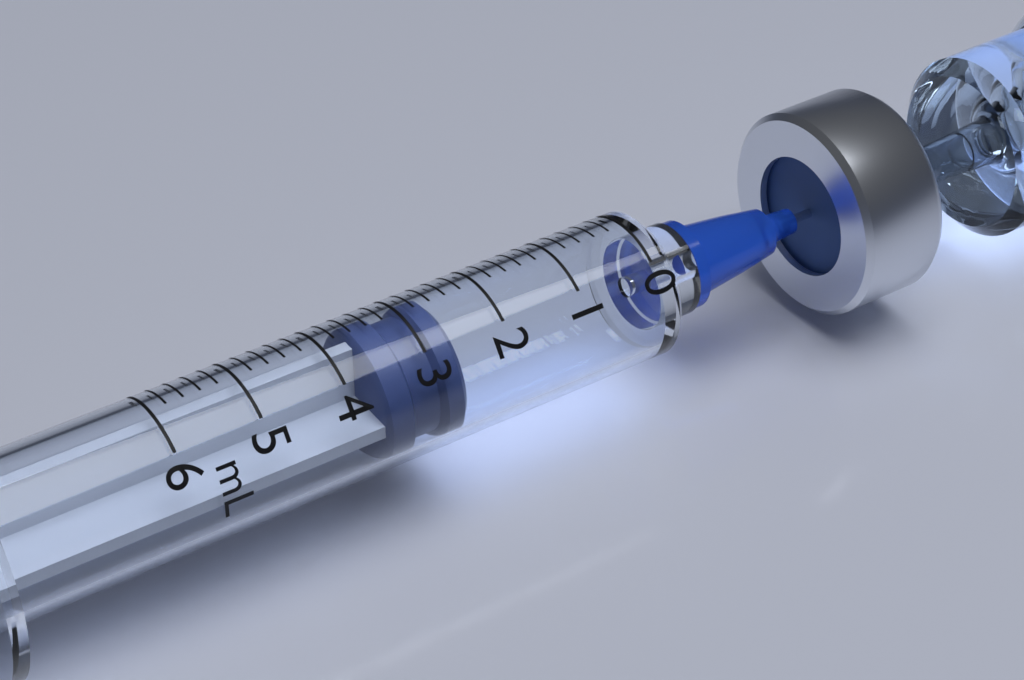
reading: 2.6 mL
